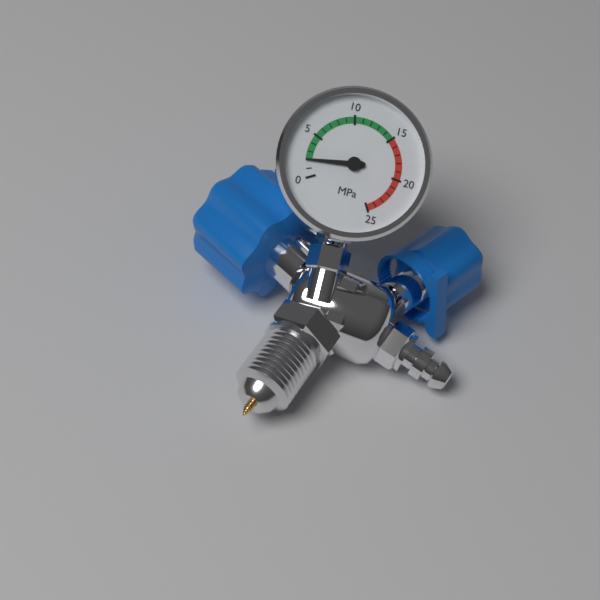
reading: 2 MPa
